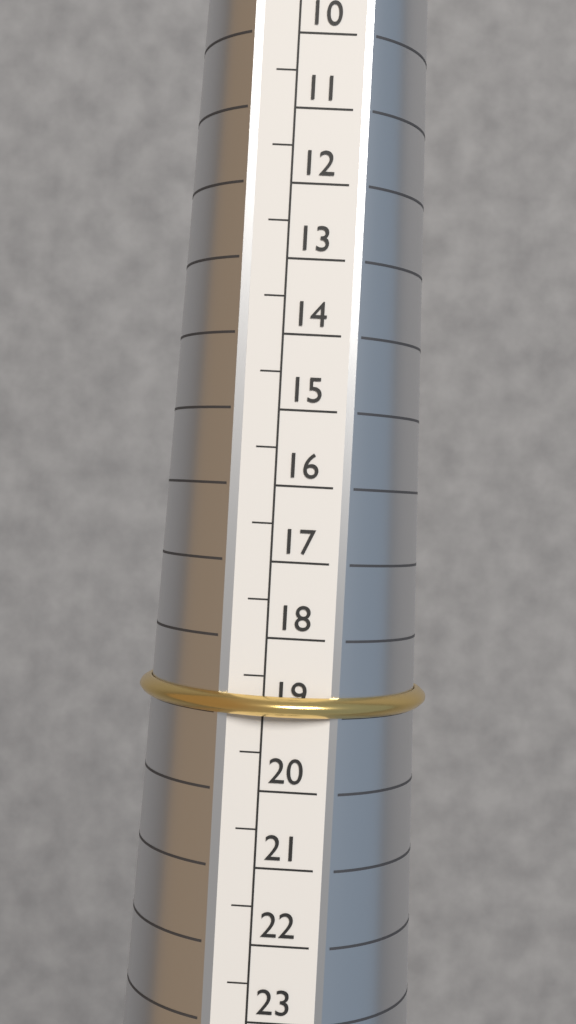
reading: 19.0 (no unit)
